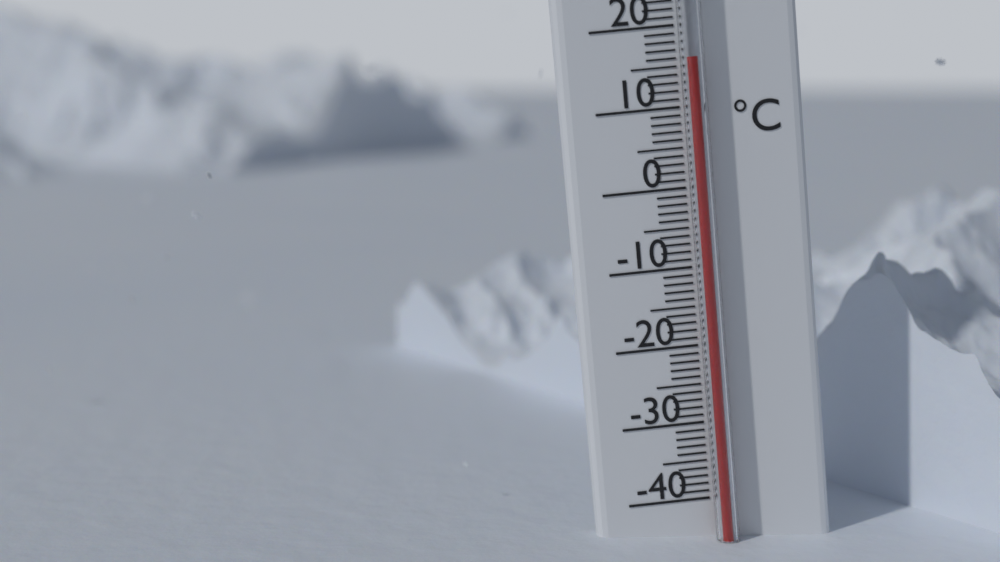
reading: 16 °C
